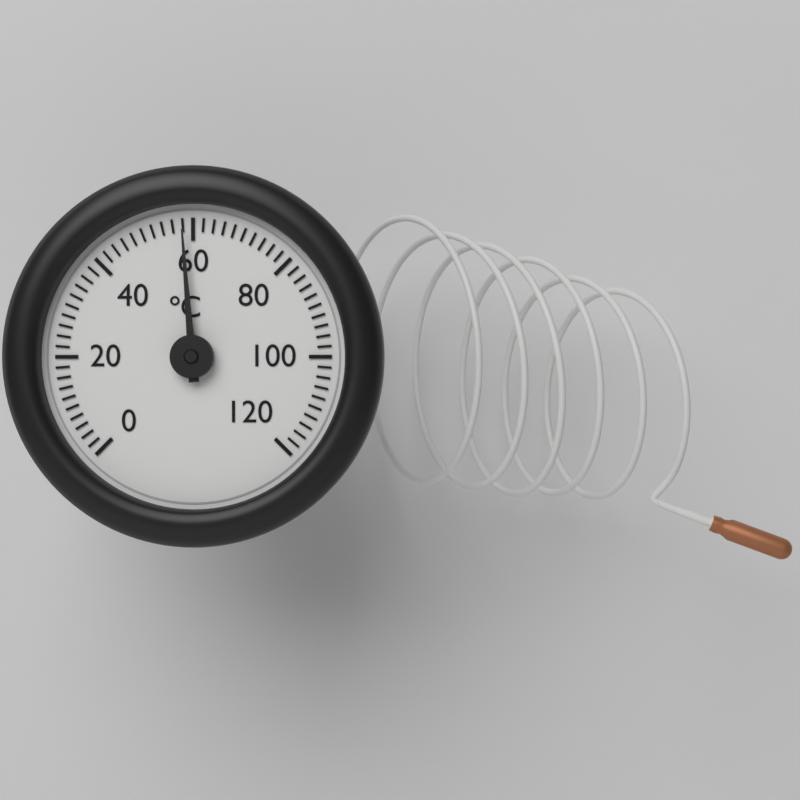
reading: 58 °C
